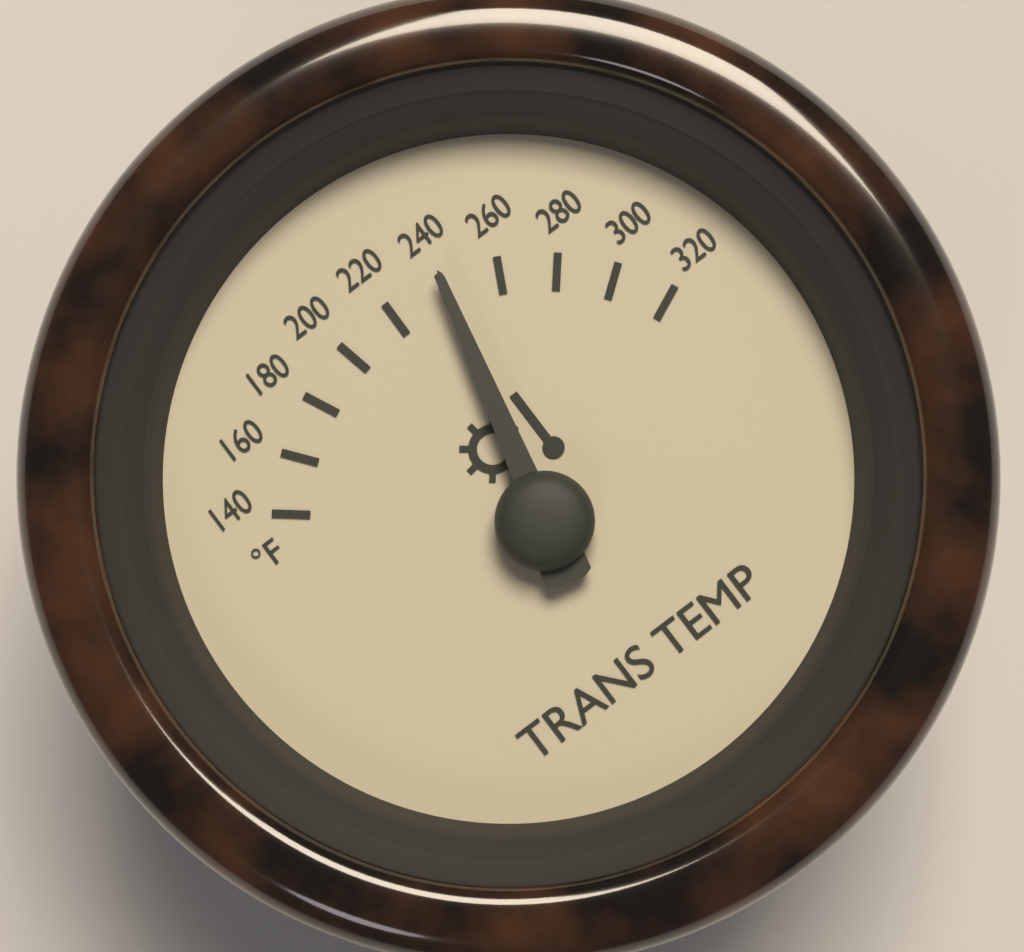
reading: 240 °F
